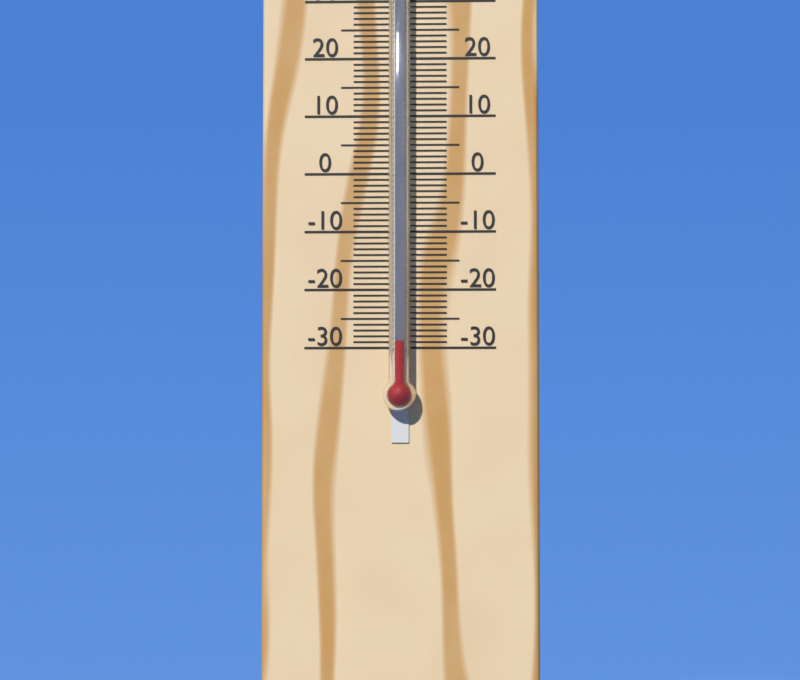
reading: -29 °C
